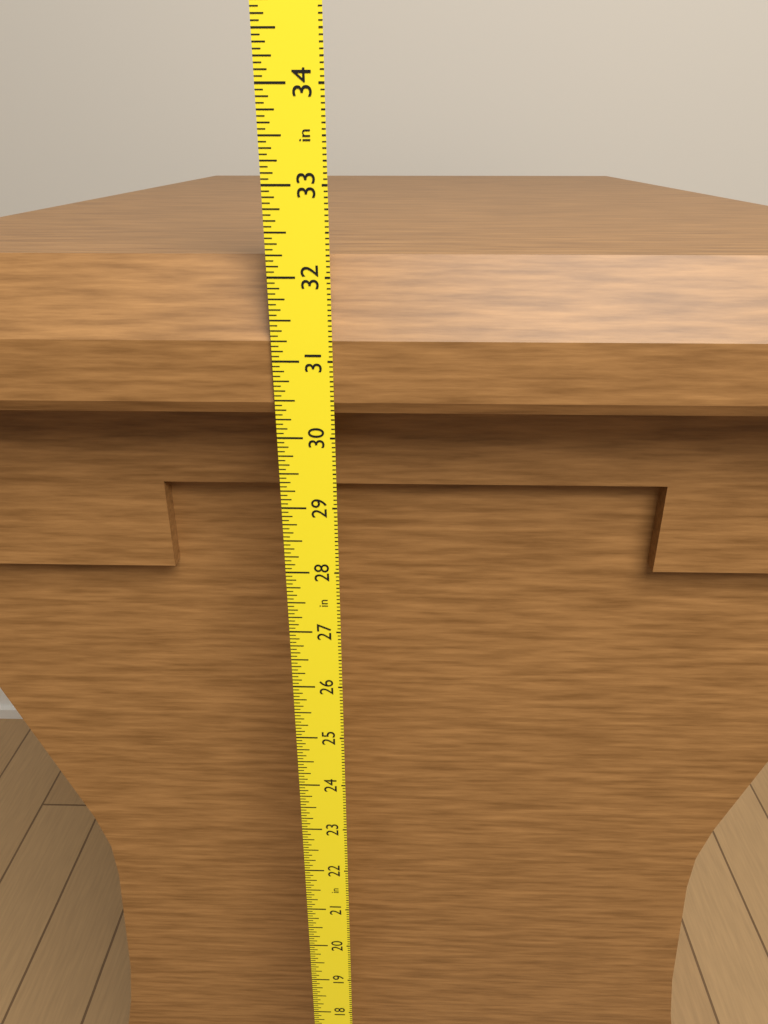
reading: 32.1875 in
